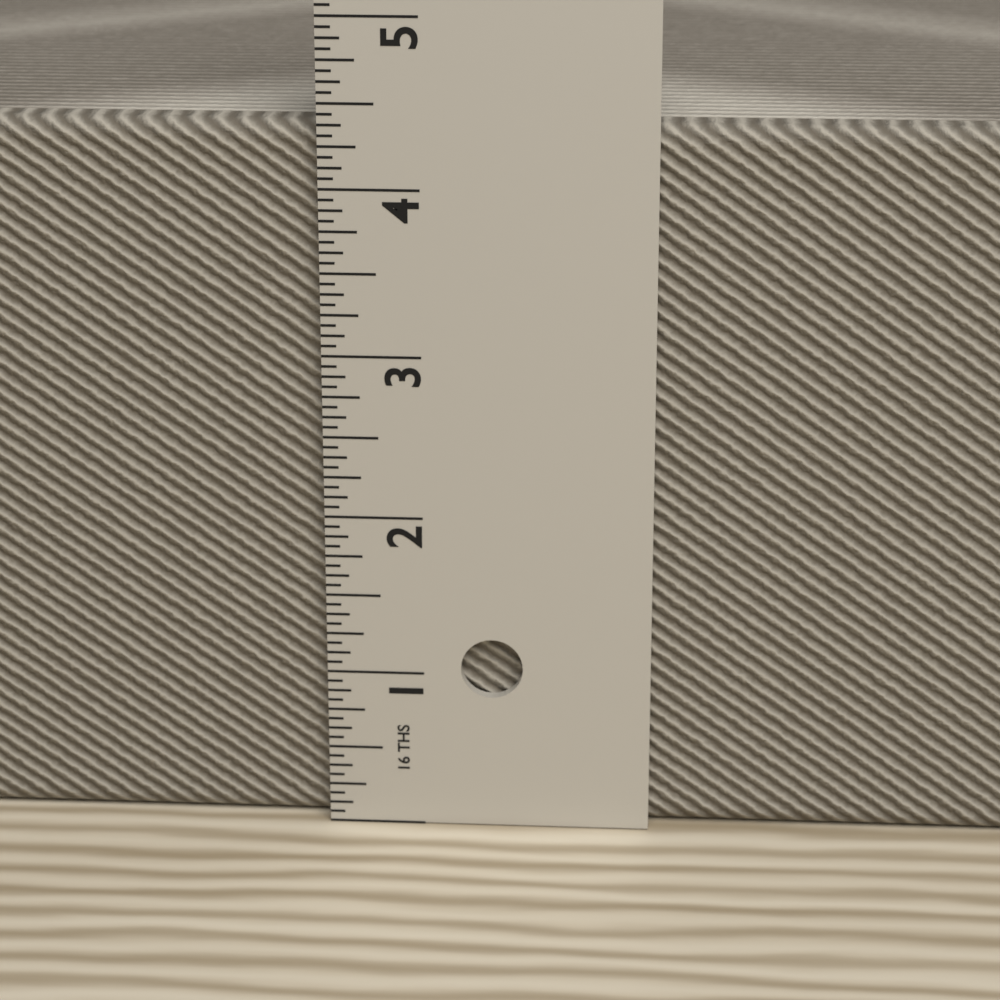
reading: 4.3750 in
